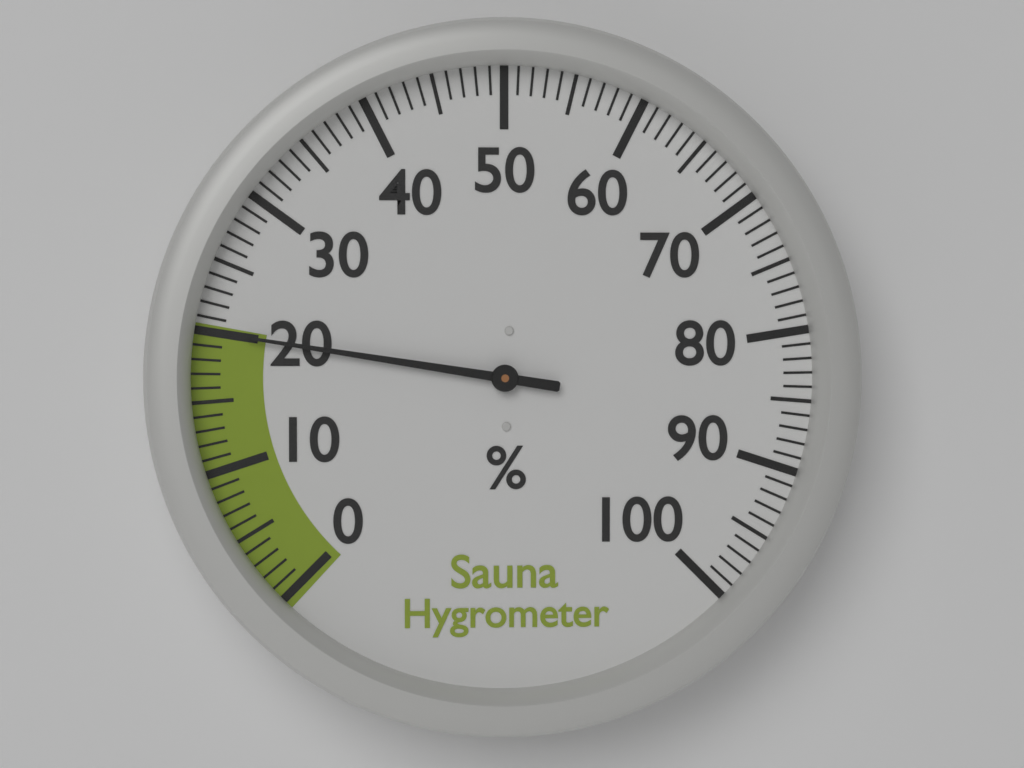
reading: 20 %
